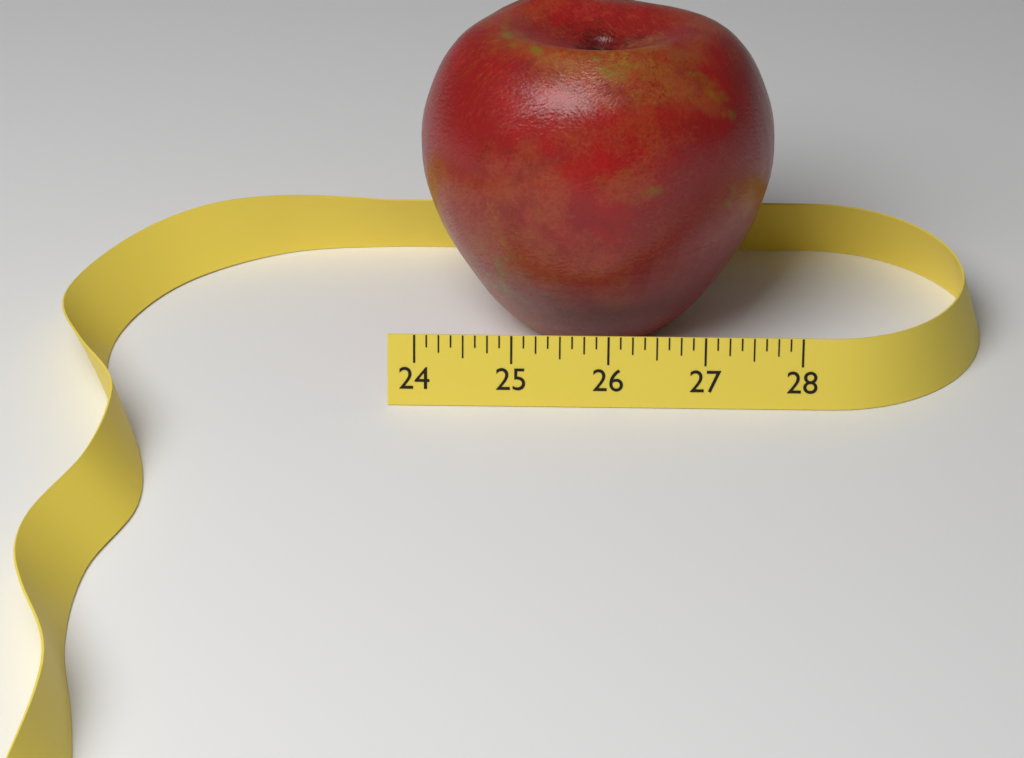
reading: 27.750 (no unit)
